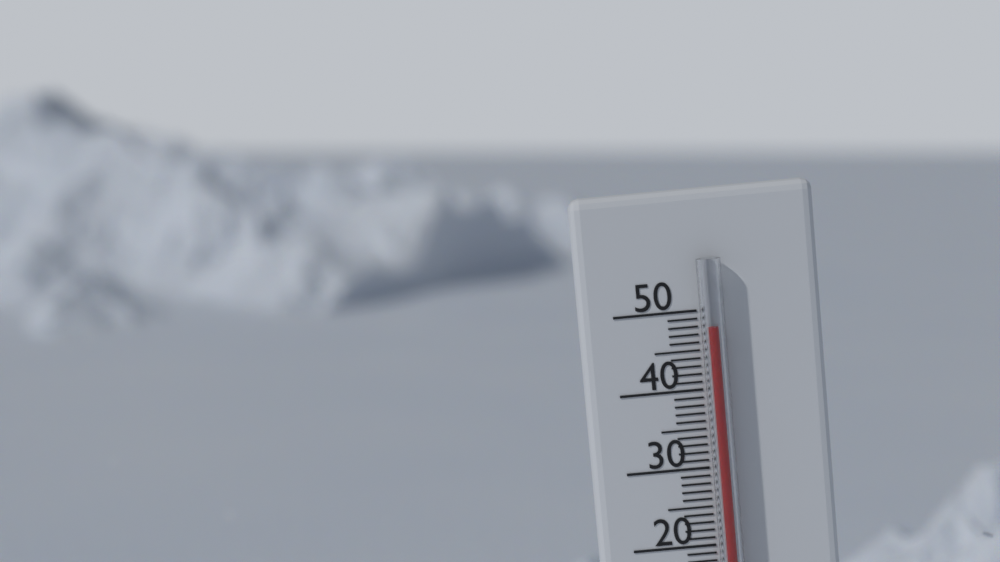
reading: 48 °C
